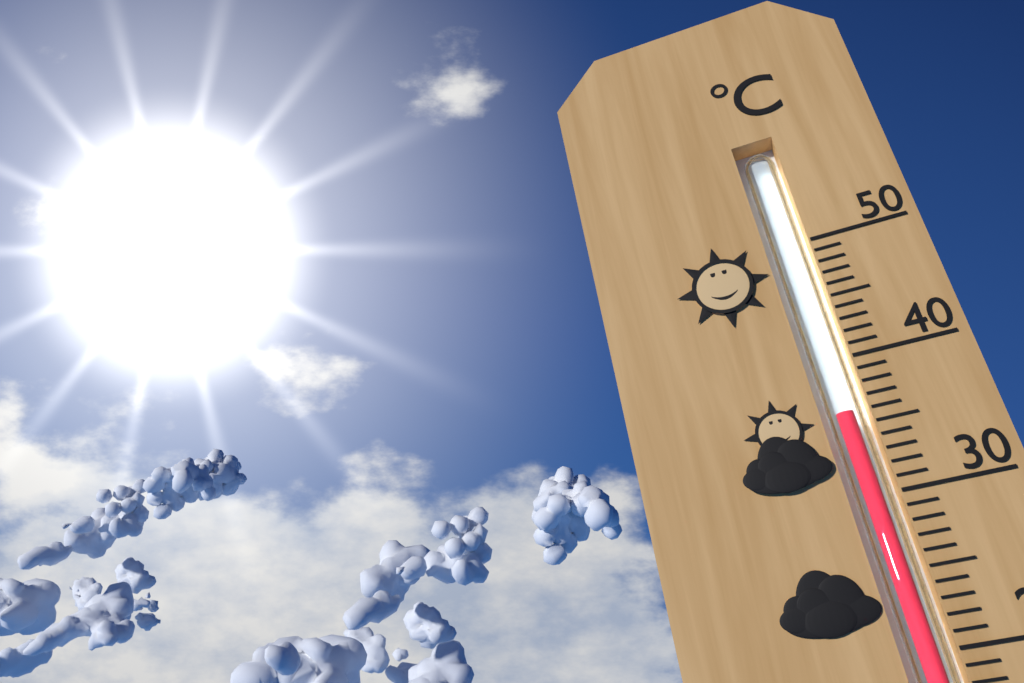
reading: 36 °C
